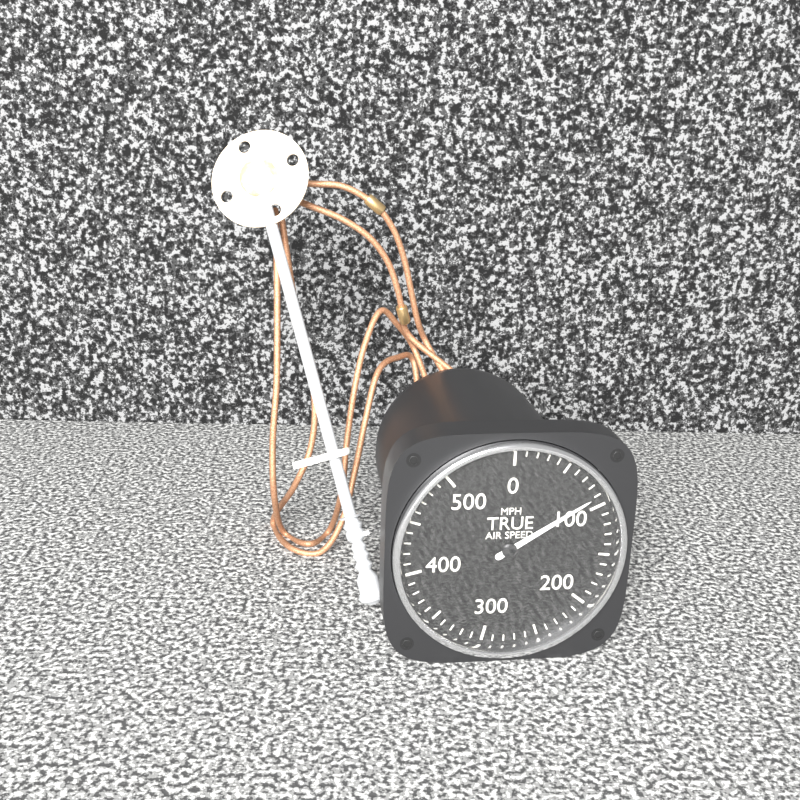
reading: 90 MPH
